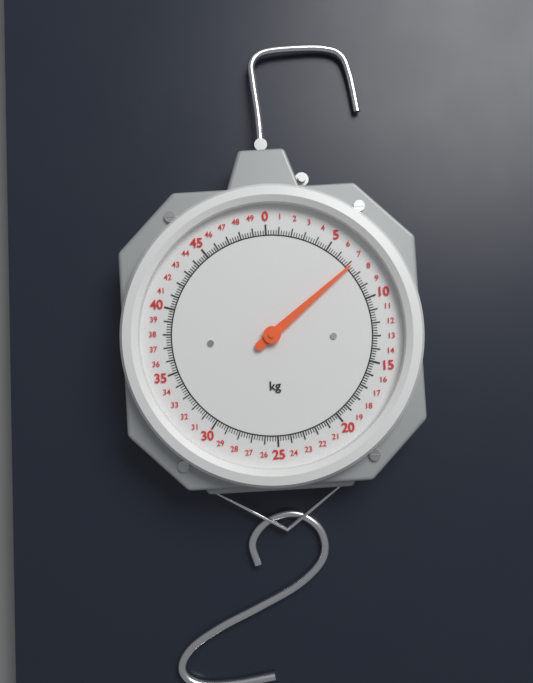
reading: 7.2 kg
